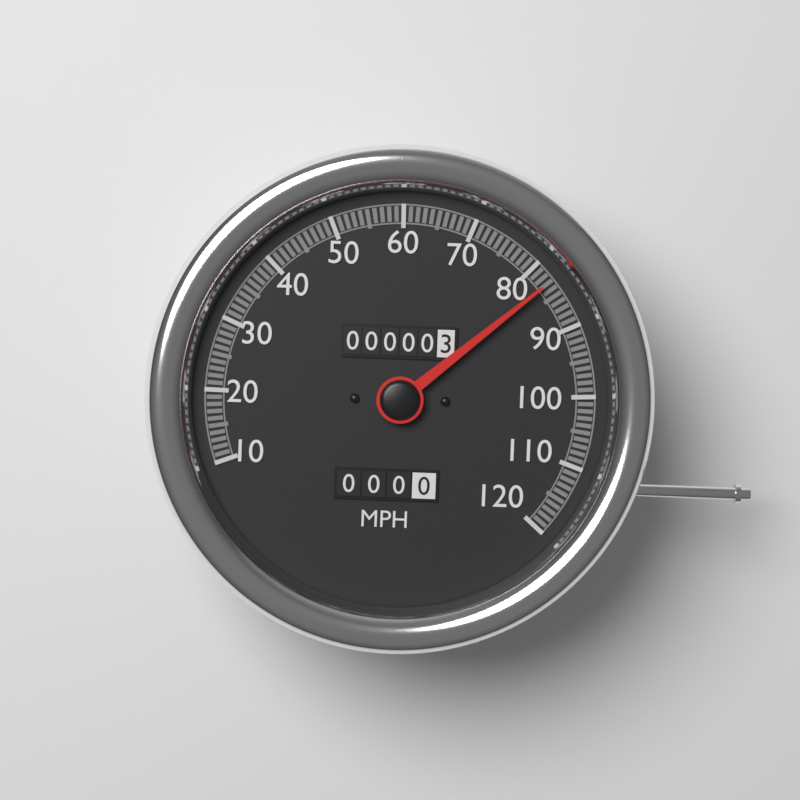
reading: 83 MPH
